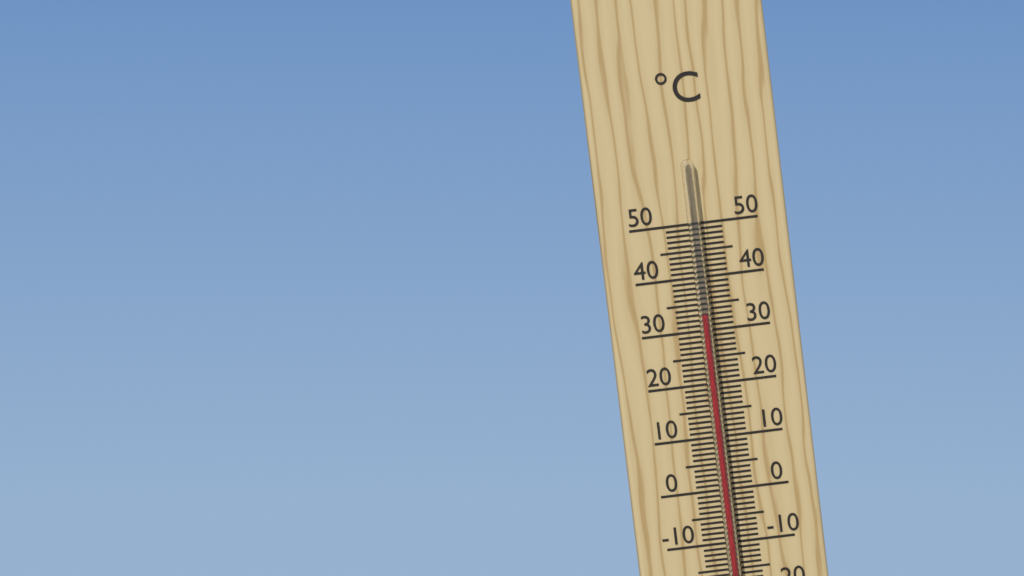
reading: 33 °C
